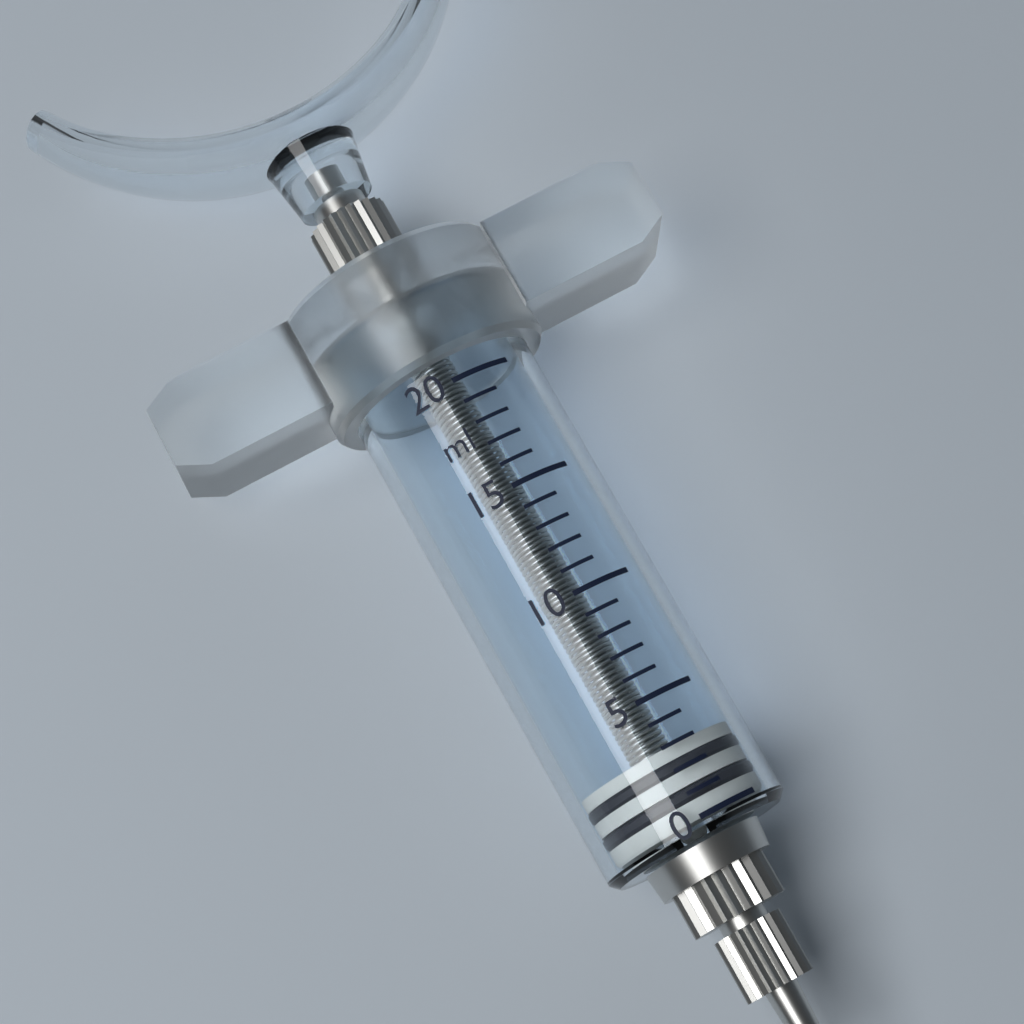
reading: 0 ml
